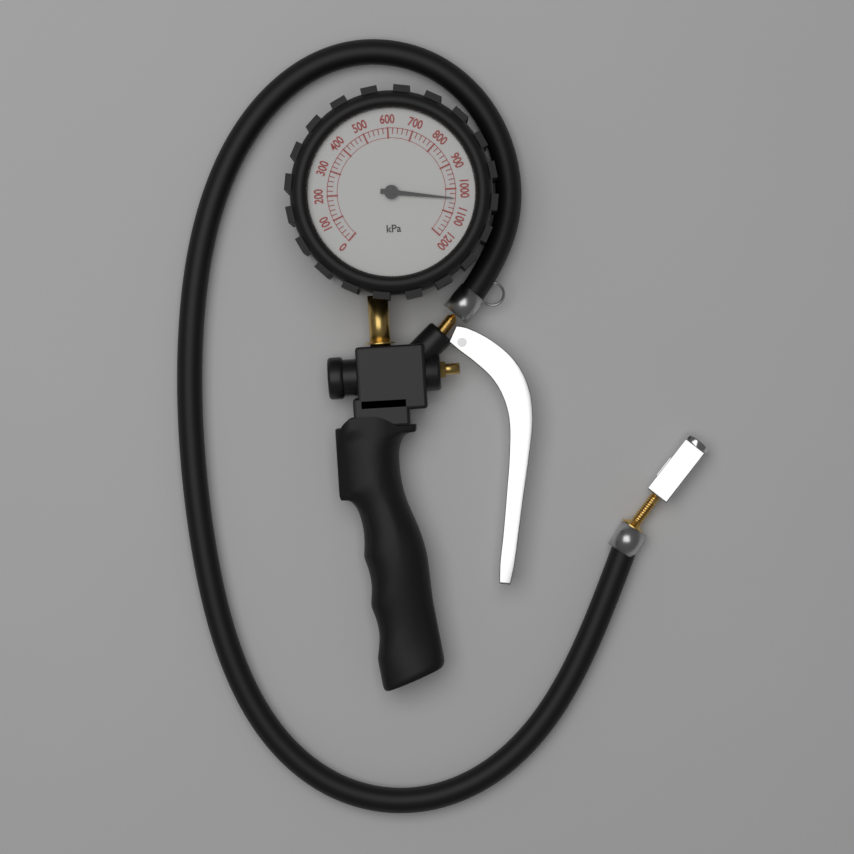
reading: 1040 kPa
